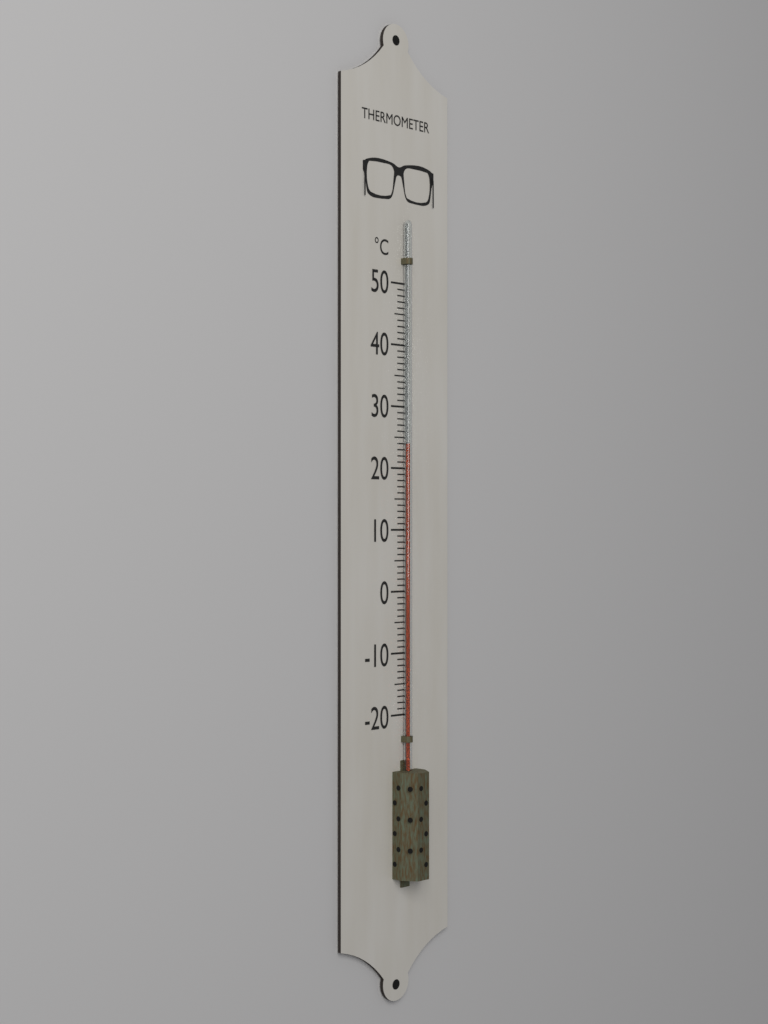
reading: 24 °C
